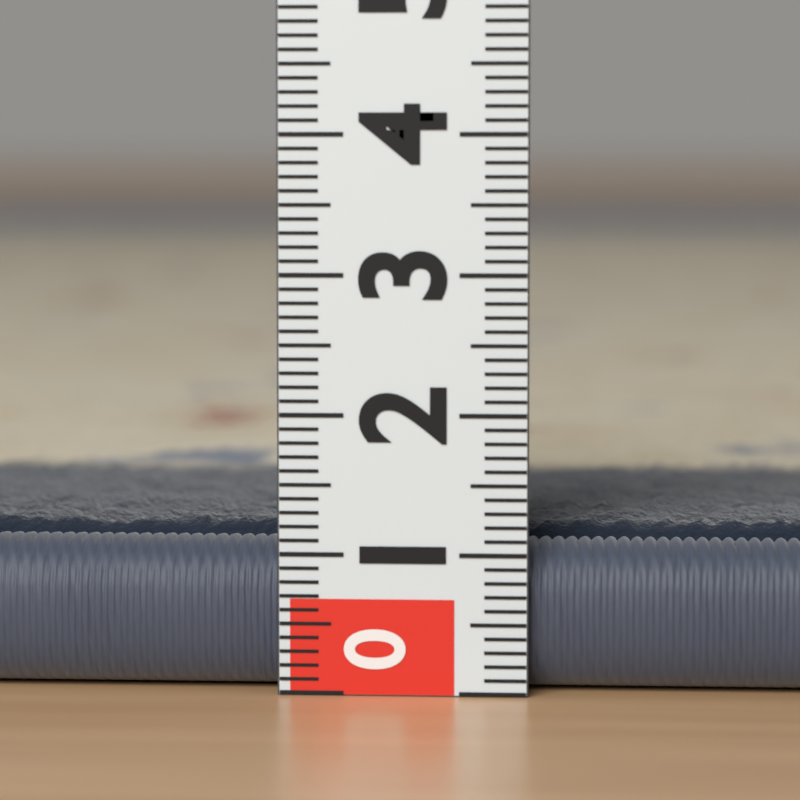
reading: 1.2 (no unit)
